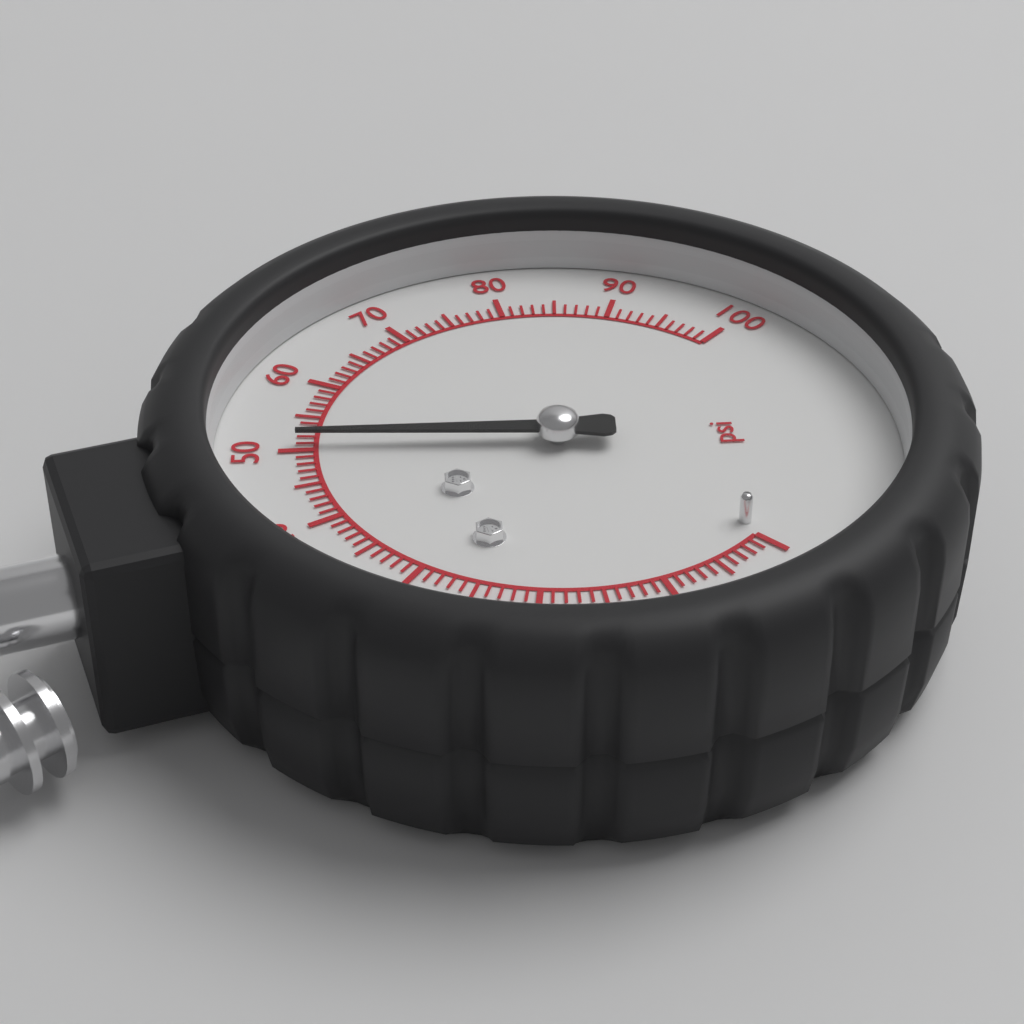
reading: 51 psi
